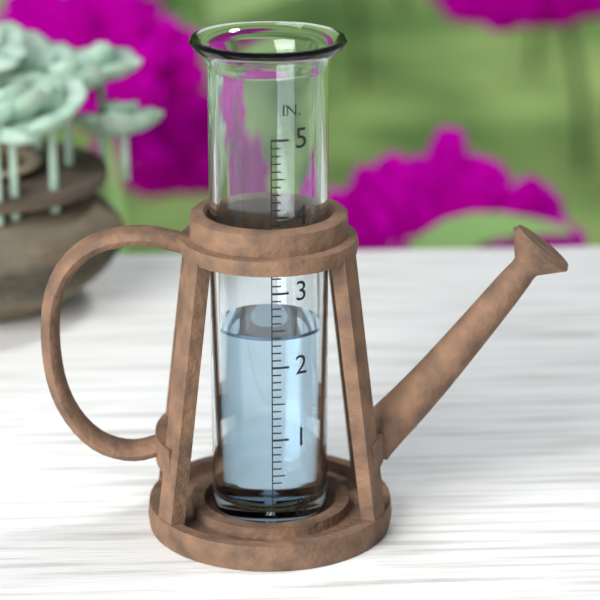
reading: 2.4 in
